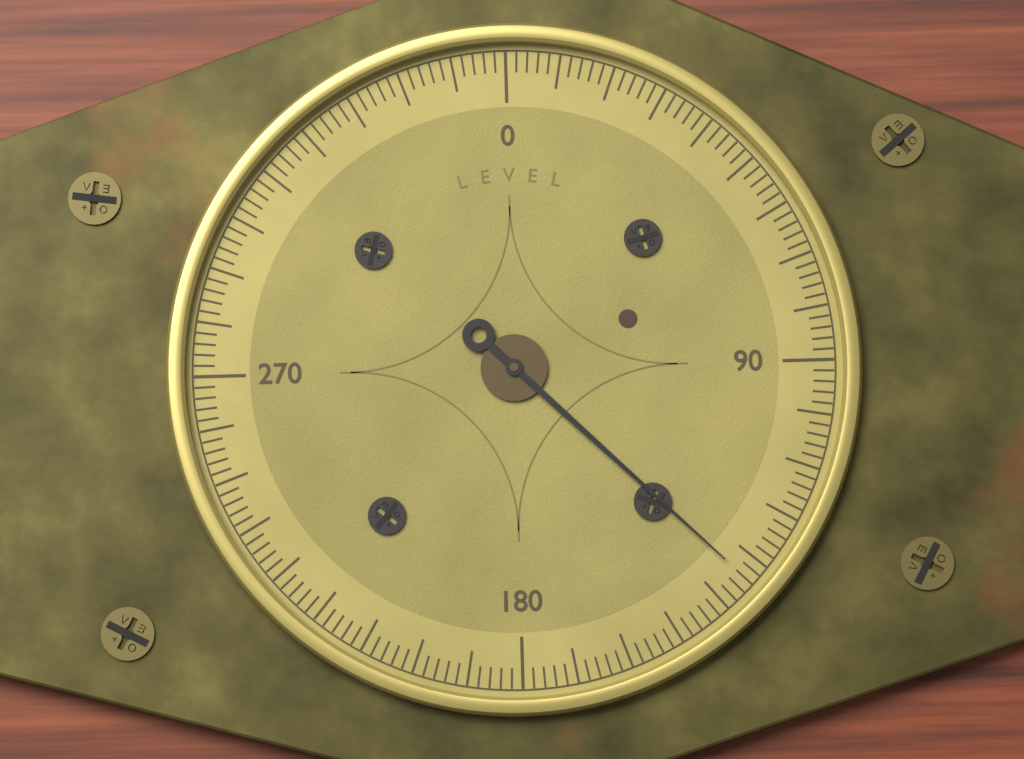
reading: 134 (no unit)
